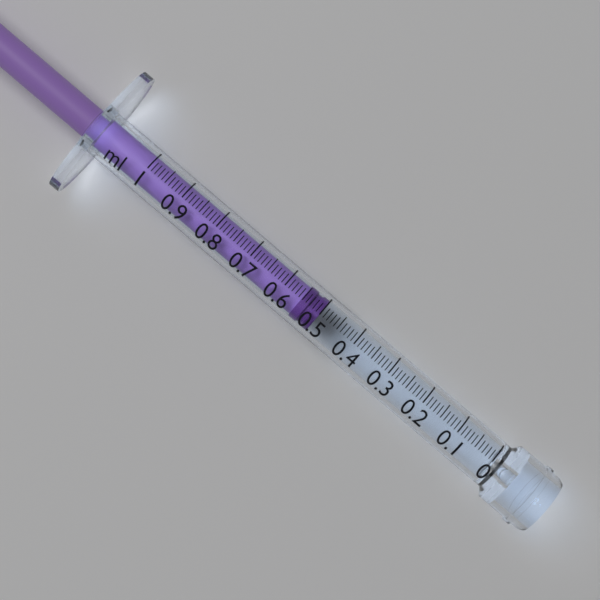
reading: 0.50 ml
